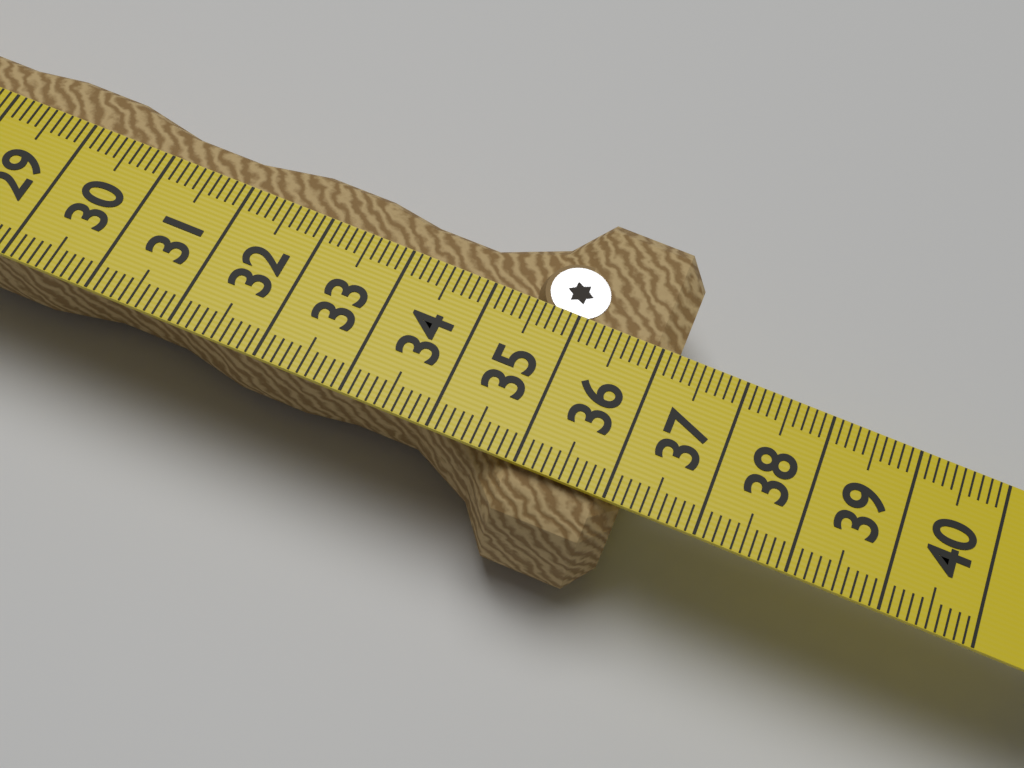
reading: 36.2 (no unit)
